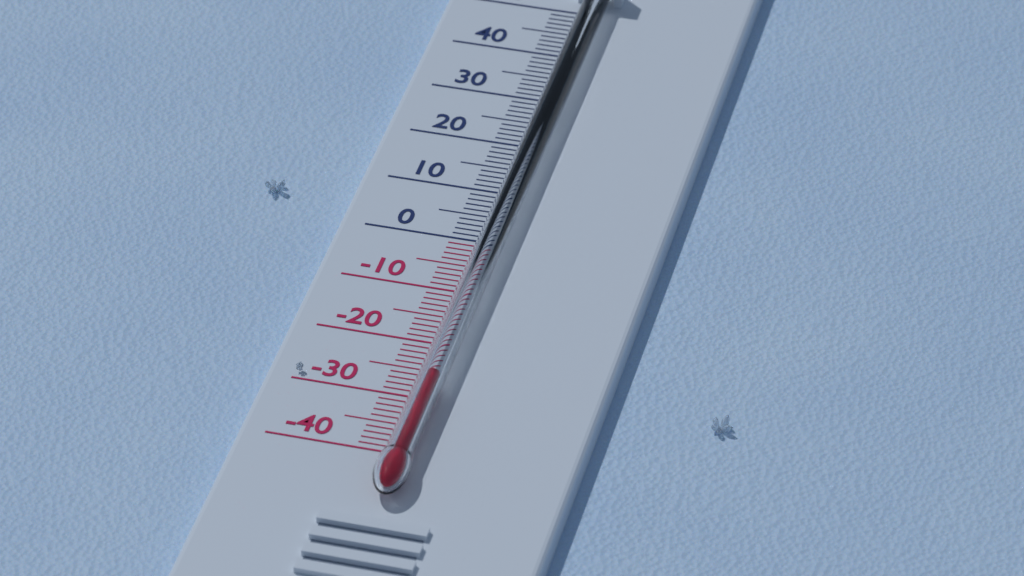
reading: -28 °C
